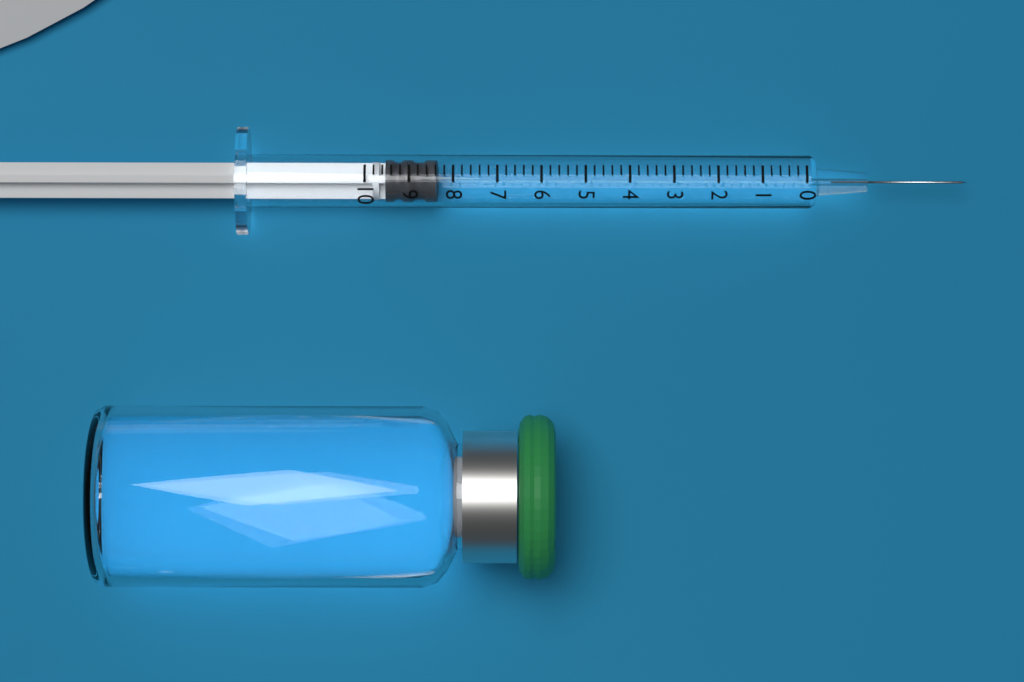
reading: 8.4 (no unit)
